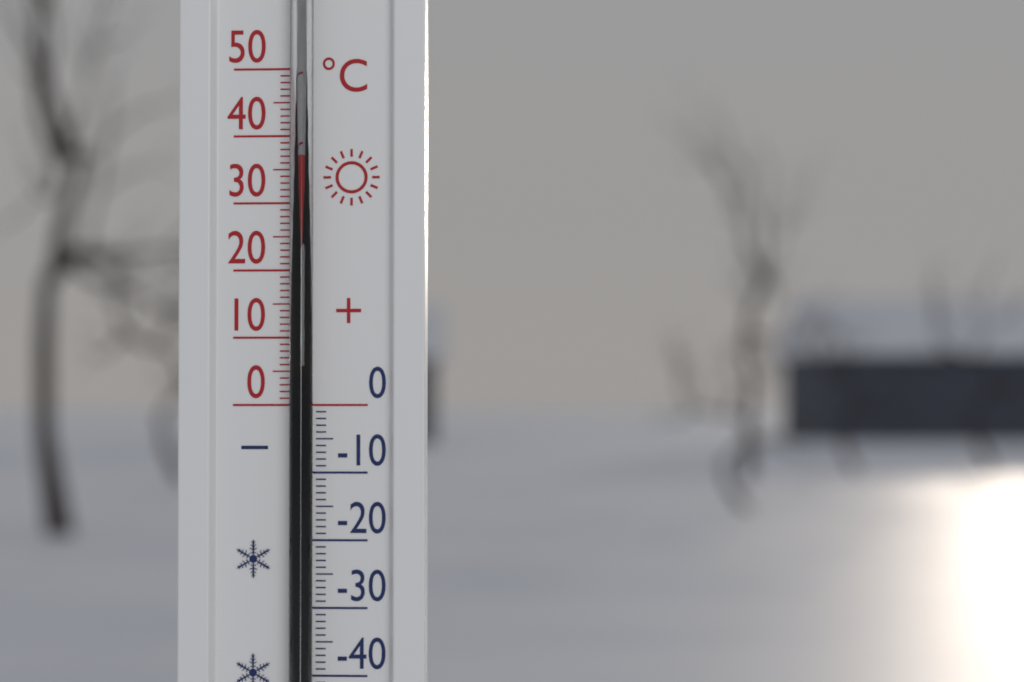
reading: 37 °C
